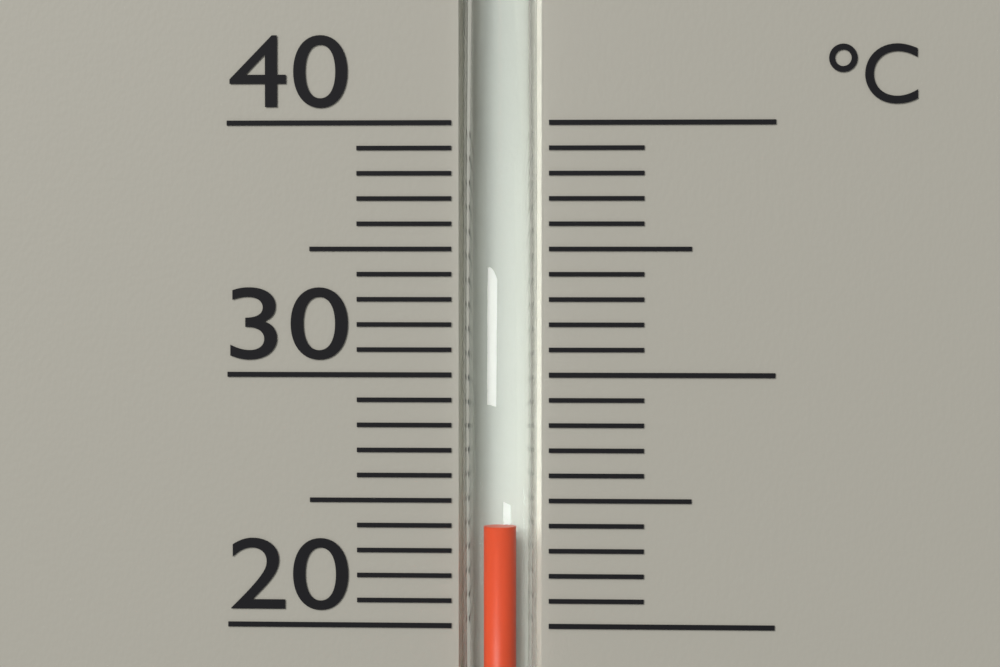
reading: 24 °C
